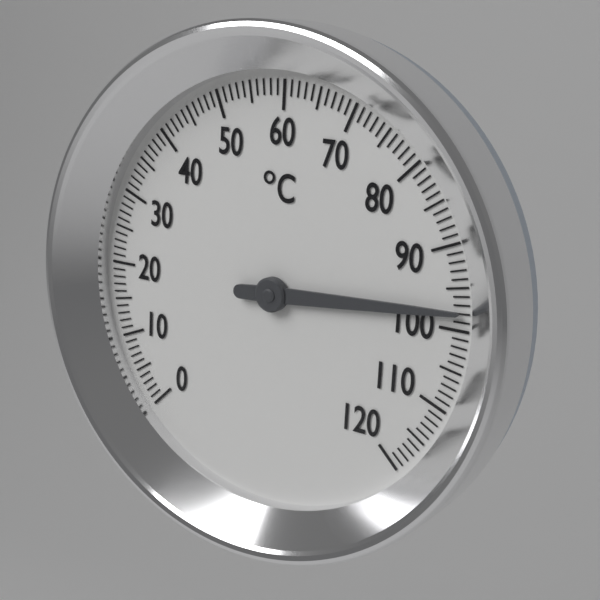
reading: 98 °C
